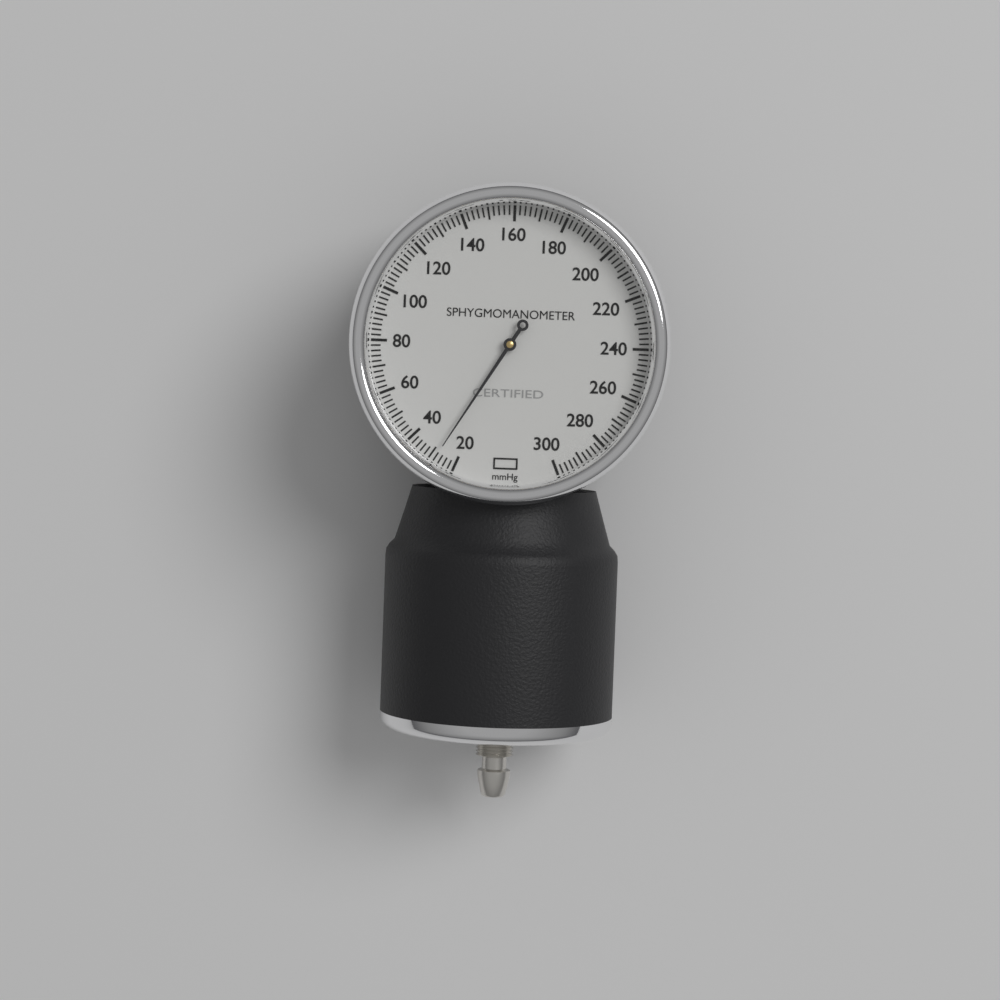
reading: 28 mmHg
